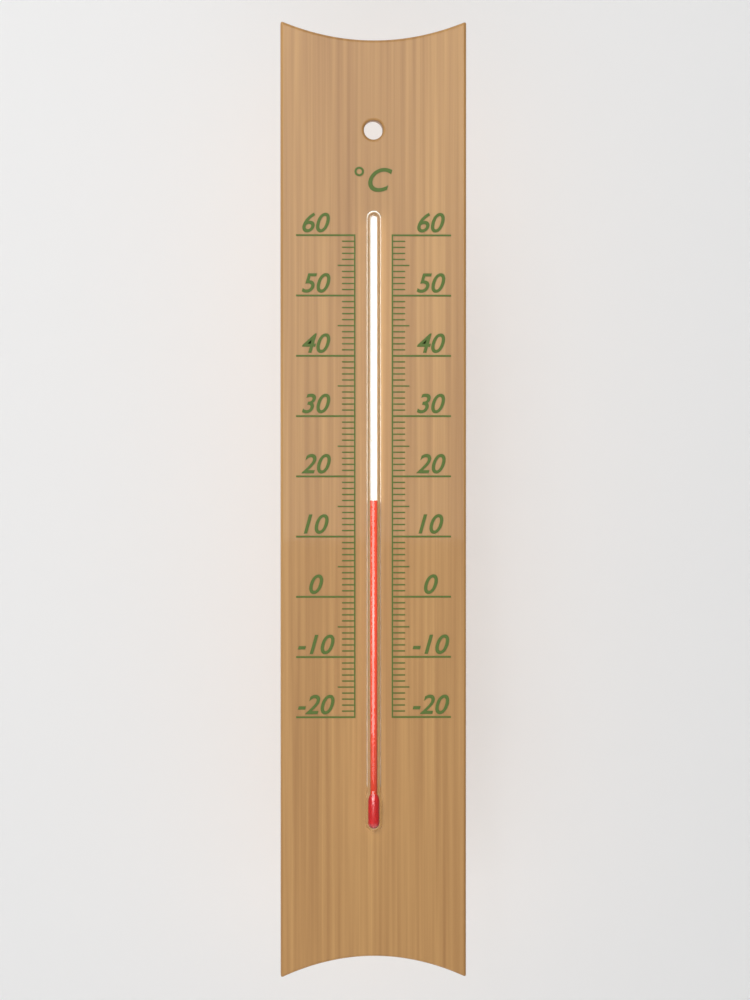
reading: 16 °C
